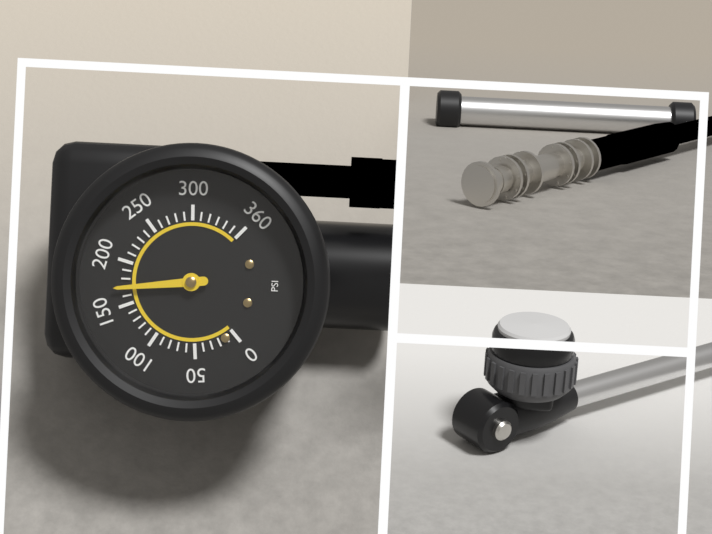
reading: 170 psi
